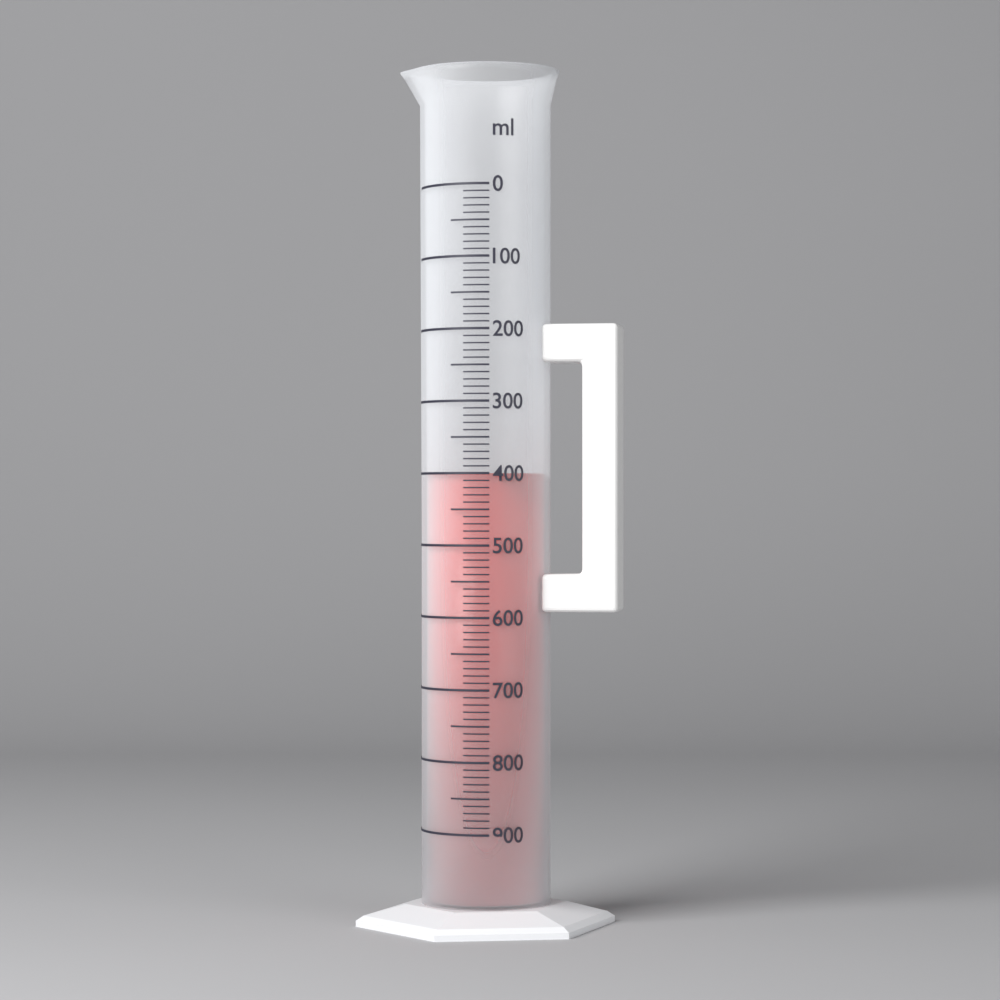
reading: 400 ml
